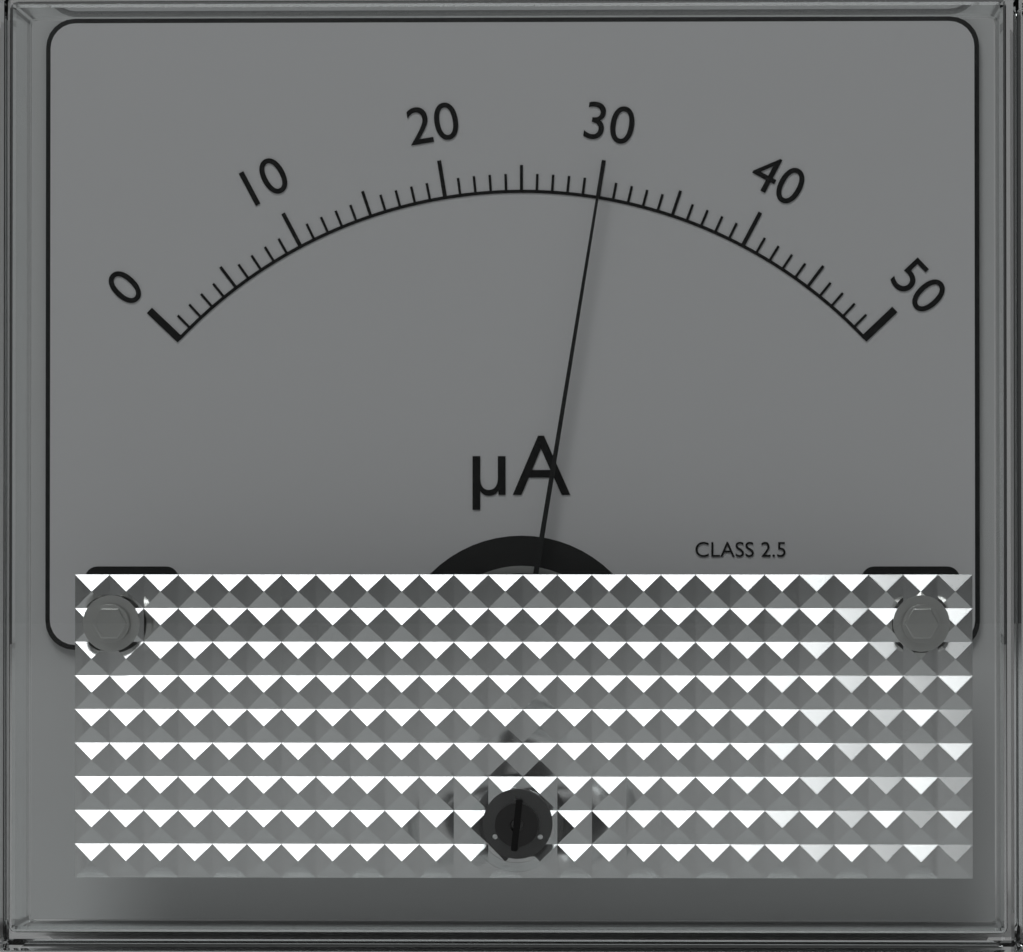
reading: 30 µA
